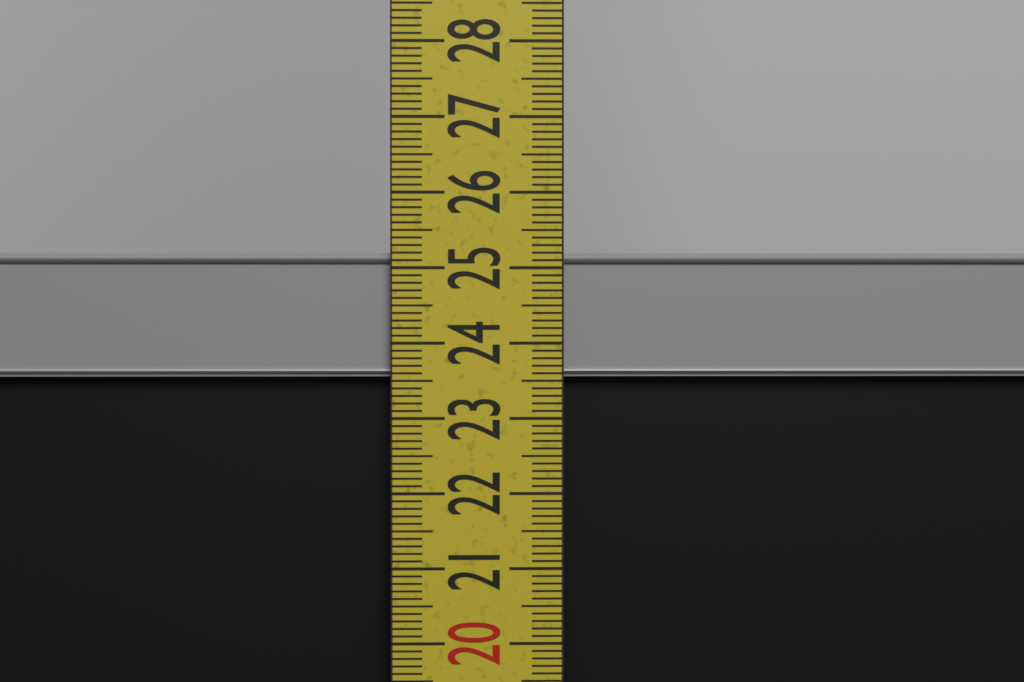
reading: 25.2 cm
